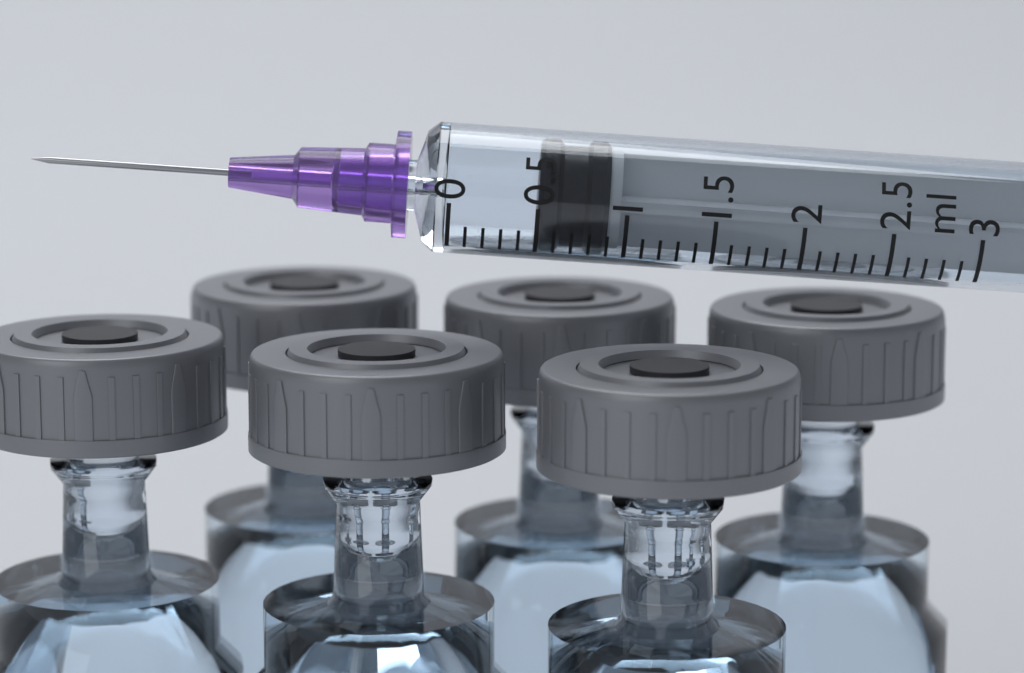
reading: 0.5 ml
